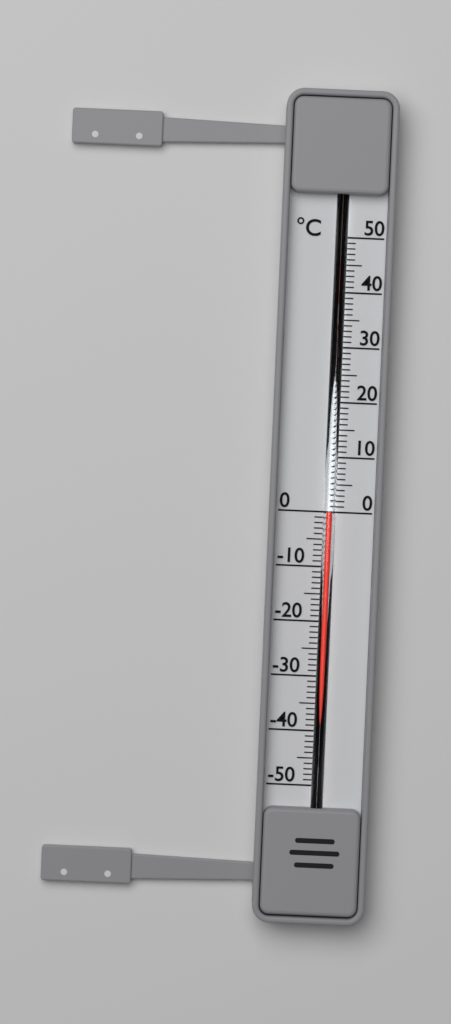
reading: 0 °C
